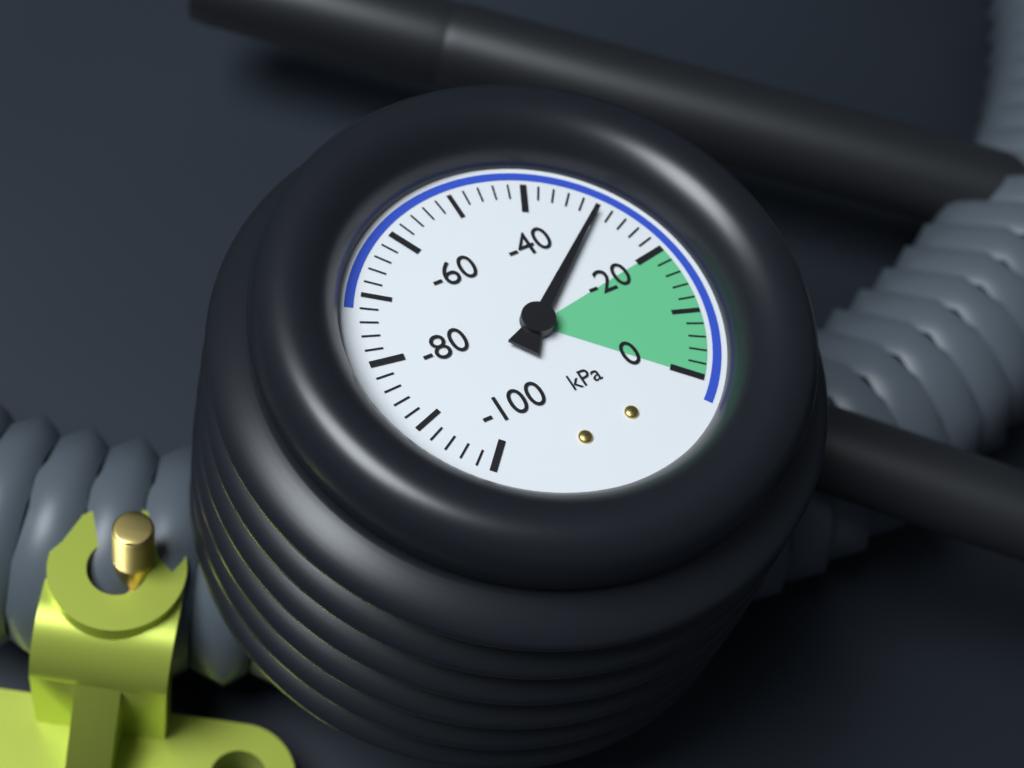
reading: -30 kPa
